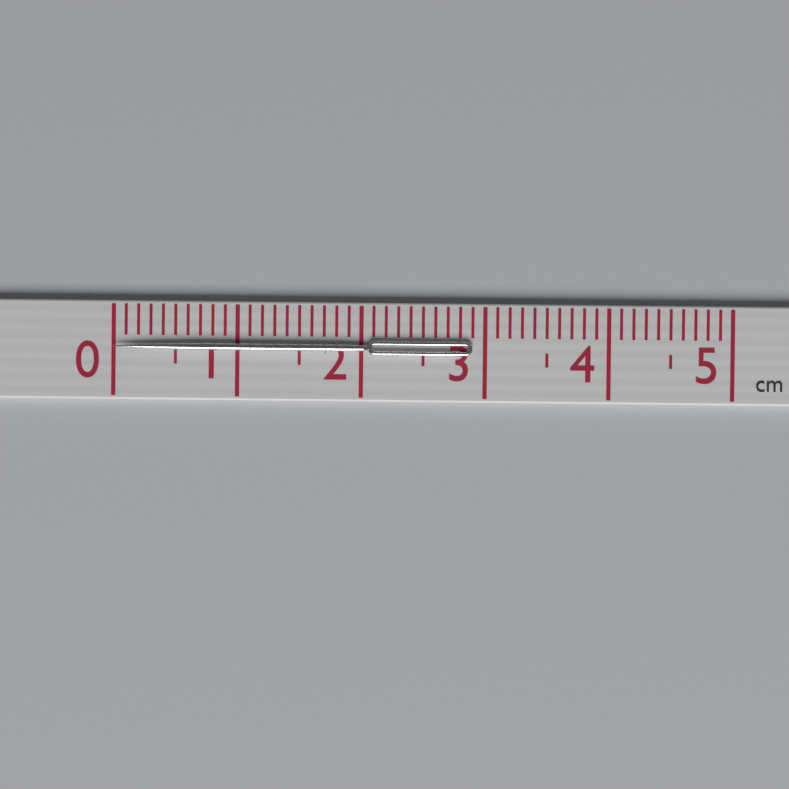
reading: 2.9 cm
